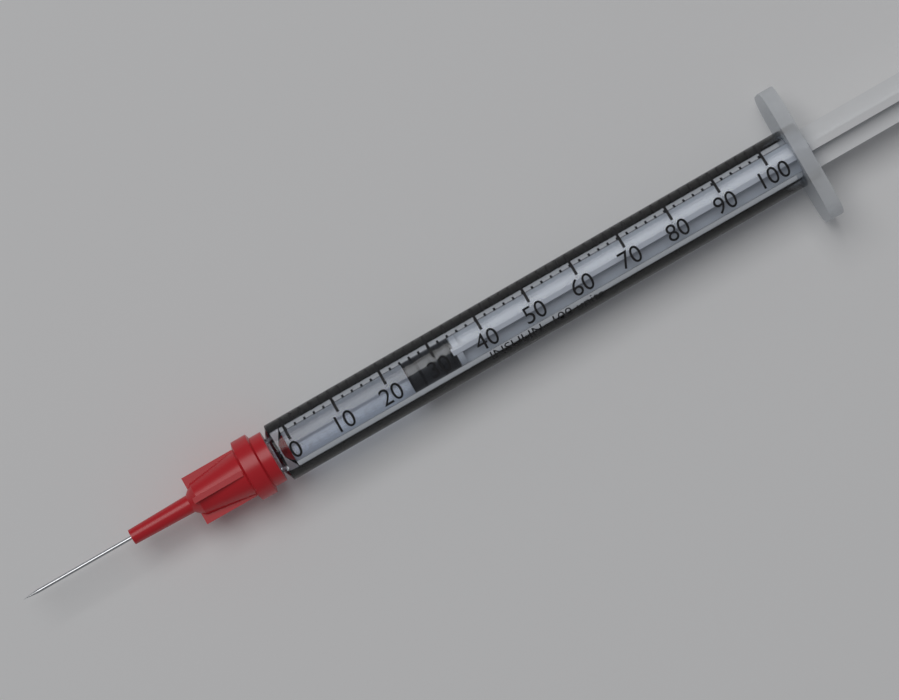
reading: 24 units
